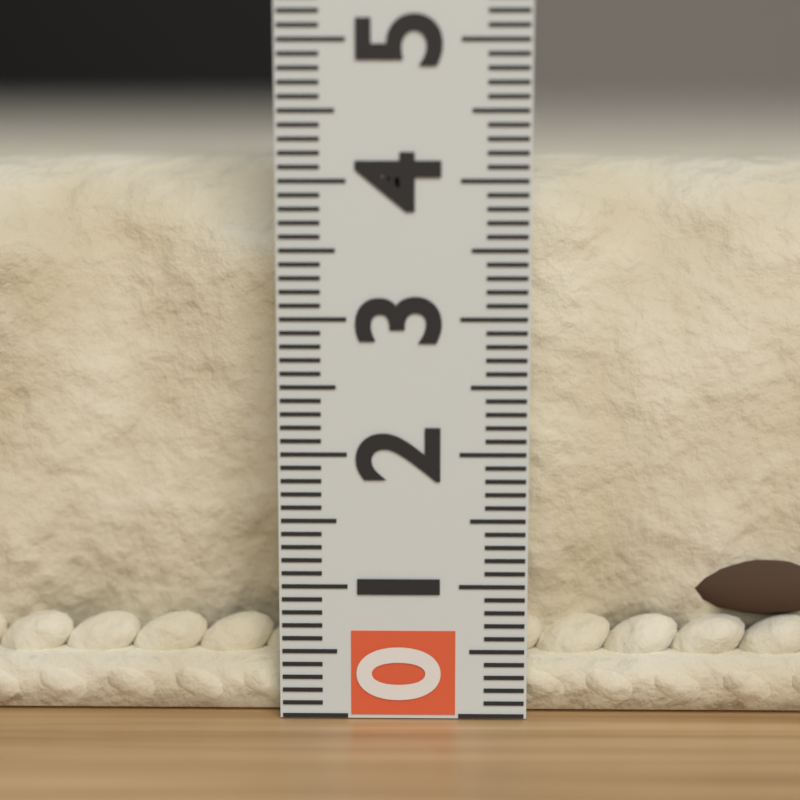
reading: 4.2 (no unit)
